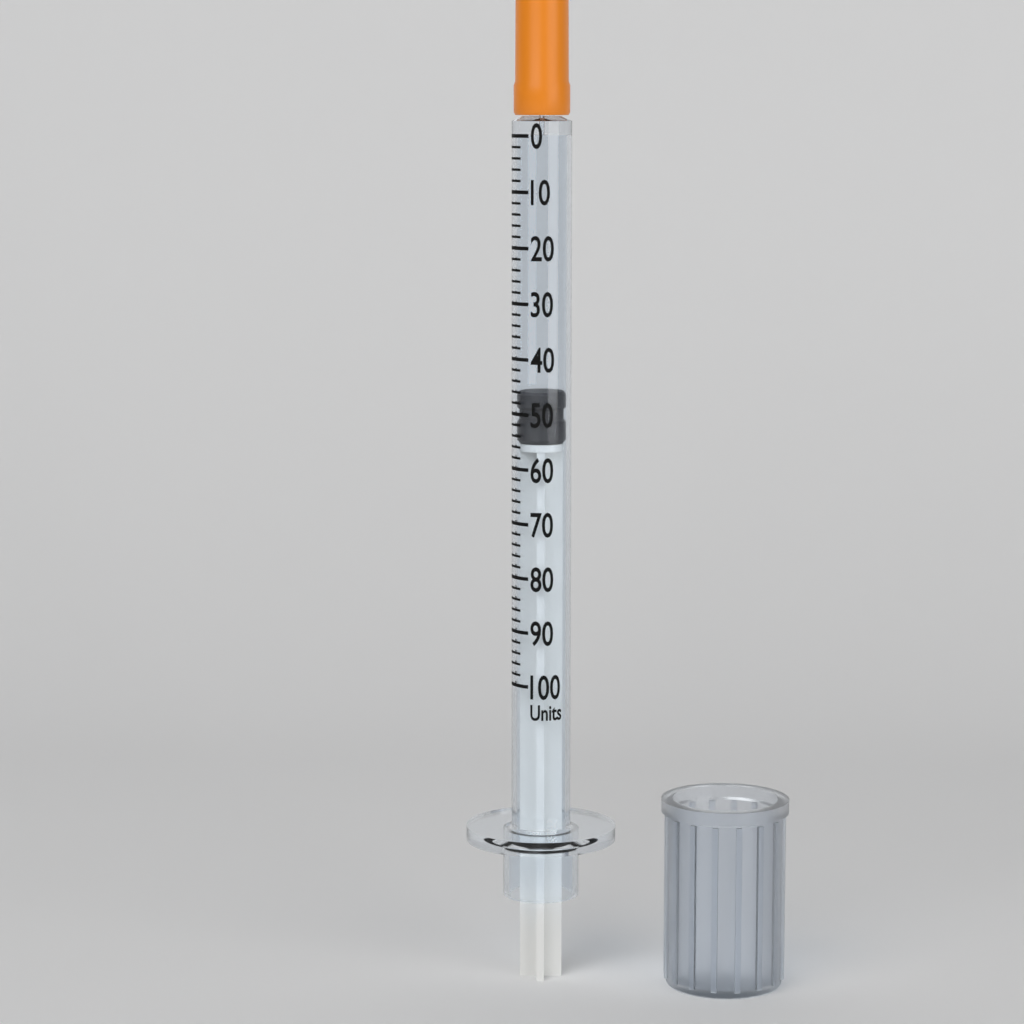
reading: 46 units
